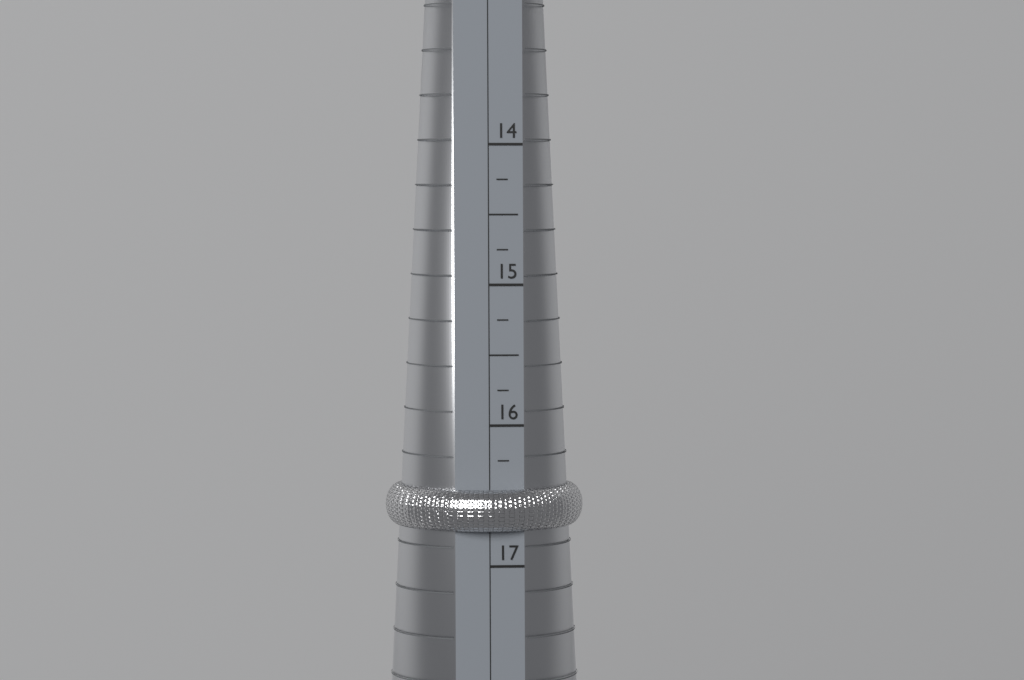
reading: 16.75 (no unit)
